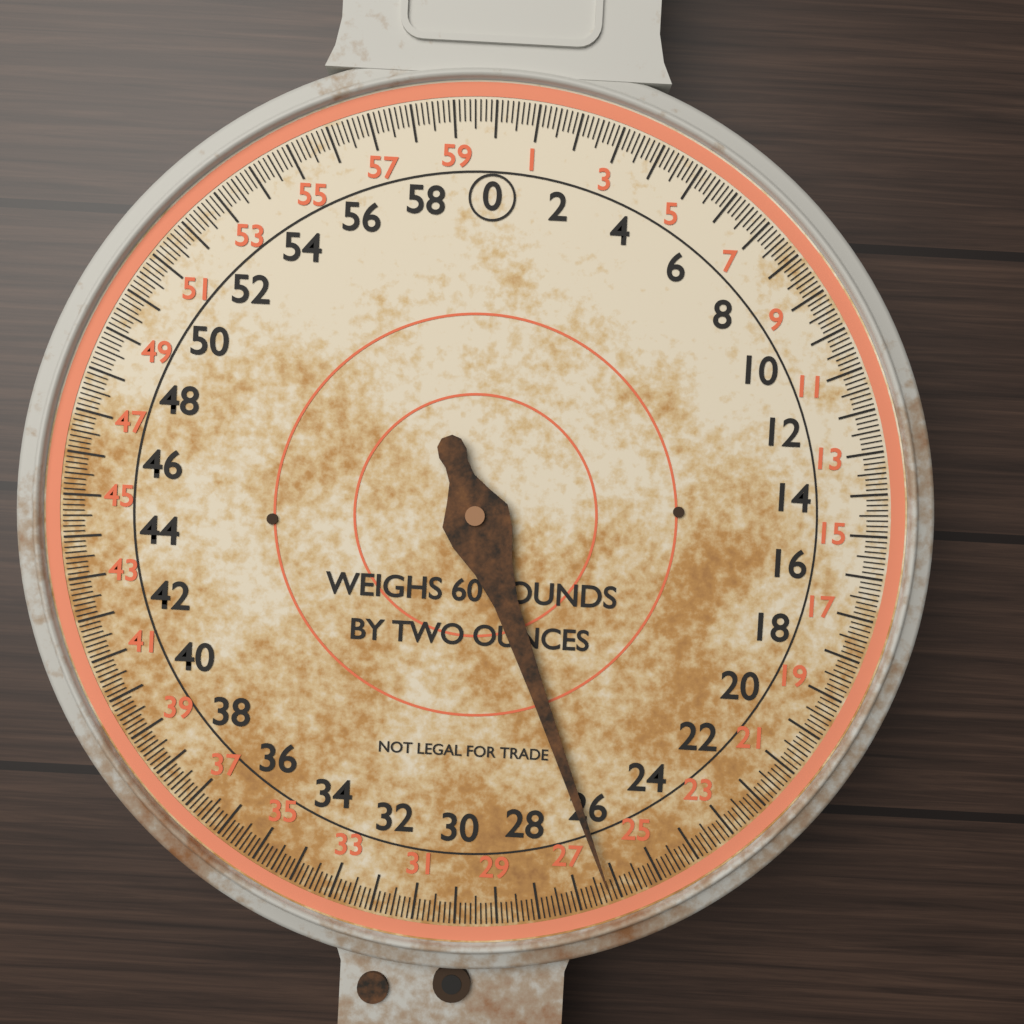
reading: 26.250 lb
